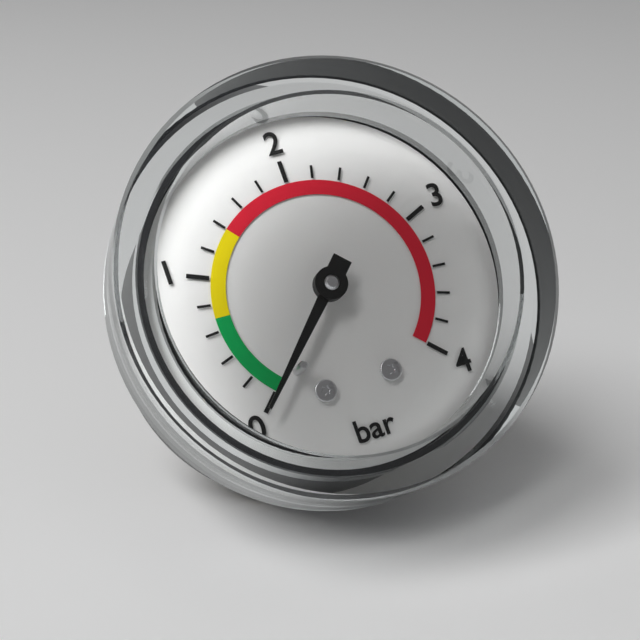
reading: 0.0 bar
